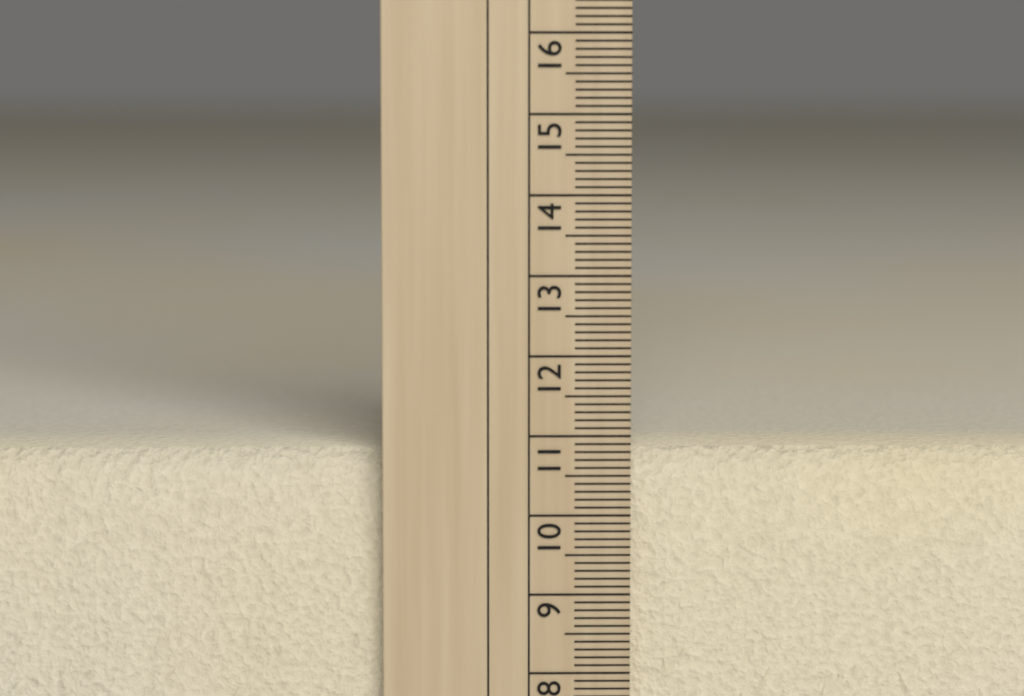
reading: 10.8 cm
